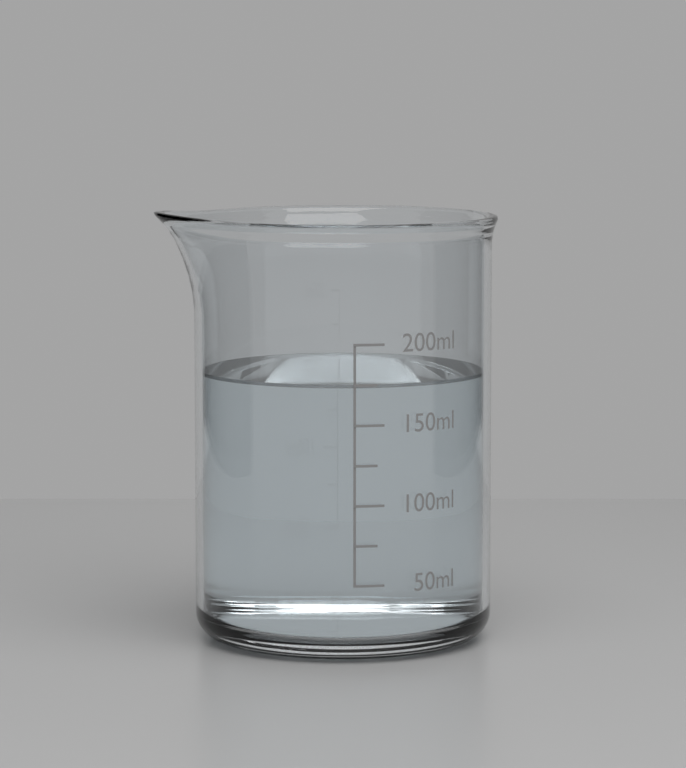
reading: 175 ml
